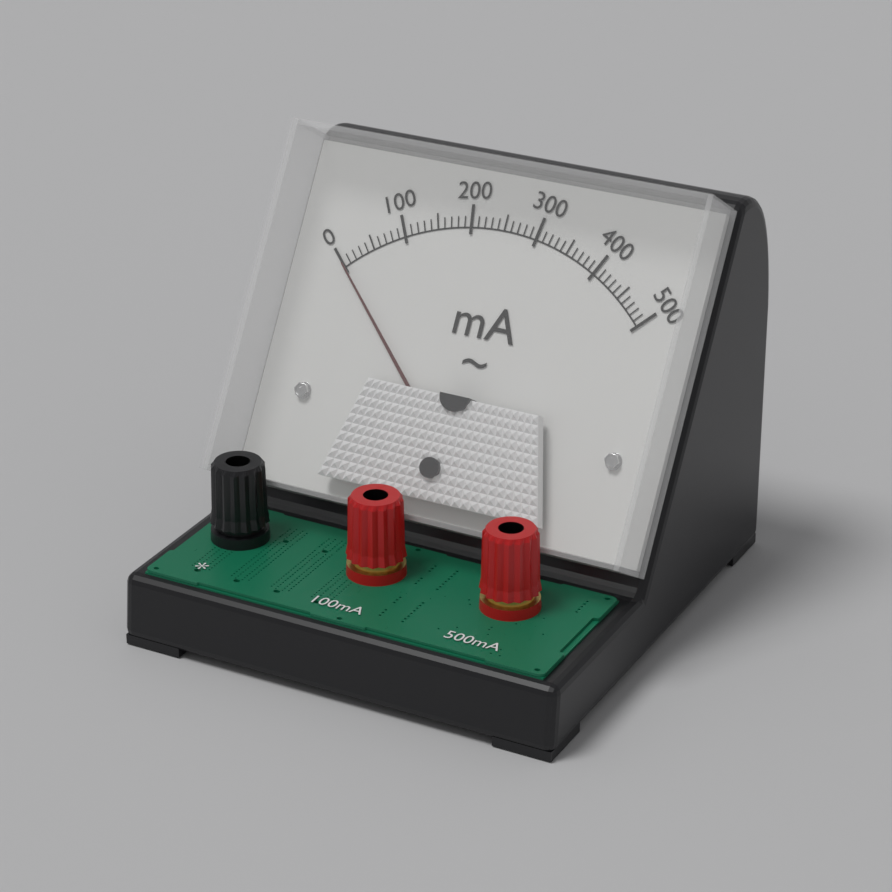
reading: 0 mA
